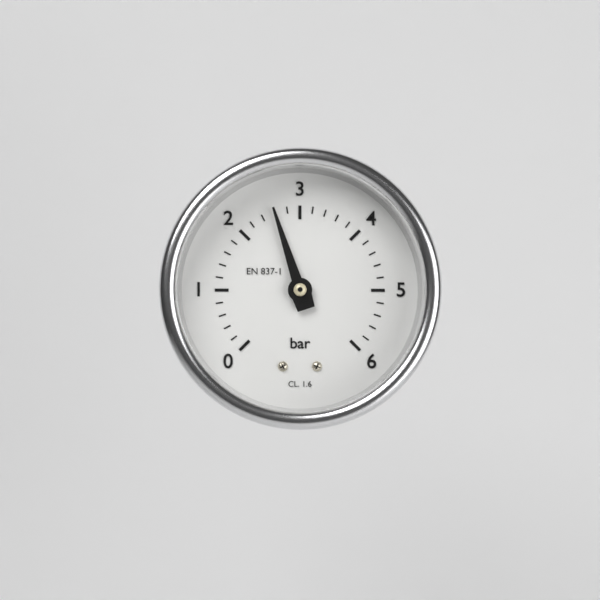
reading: 2.6 bar
